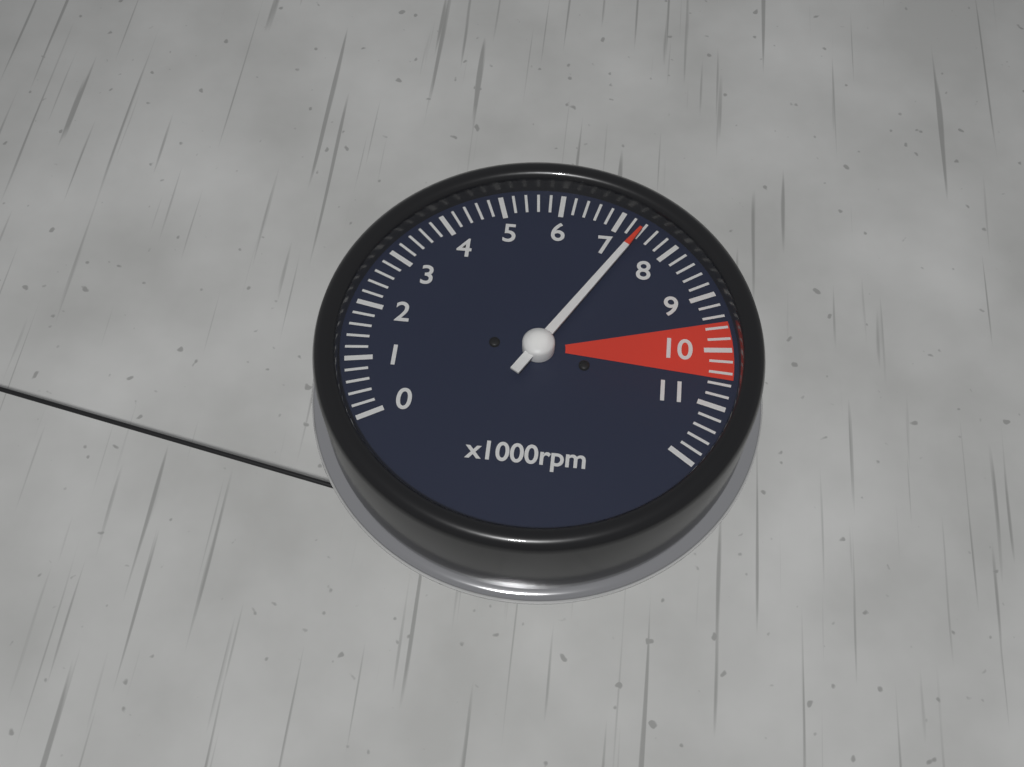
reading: 7400 rpm
